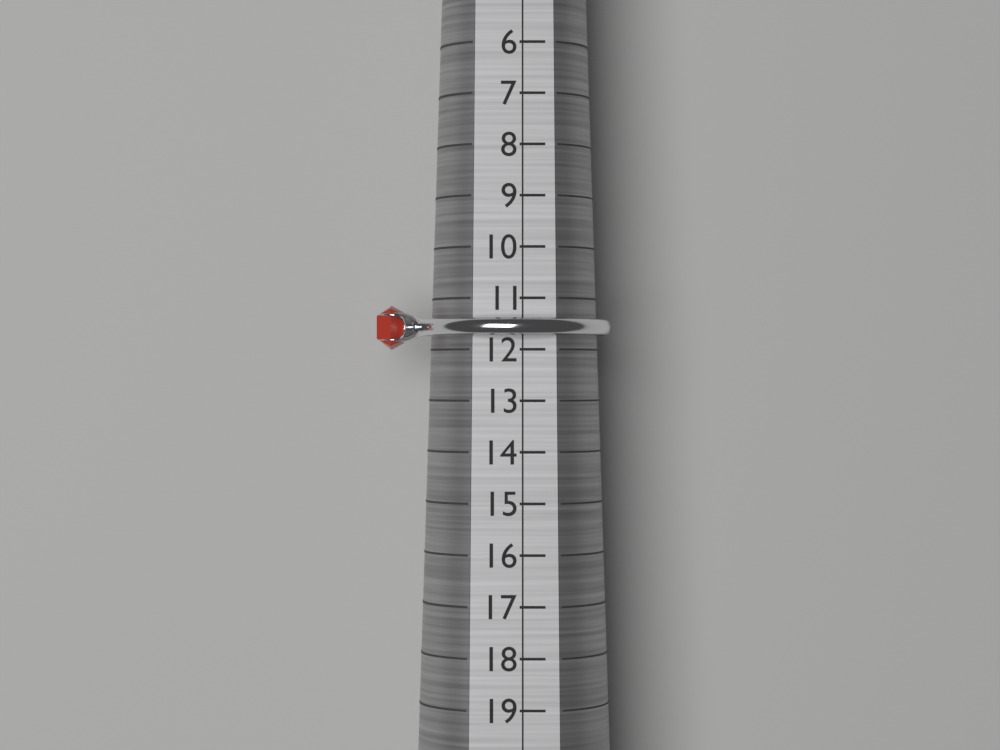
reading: 12 (no unit)
